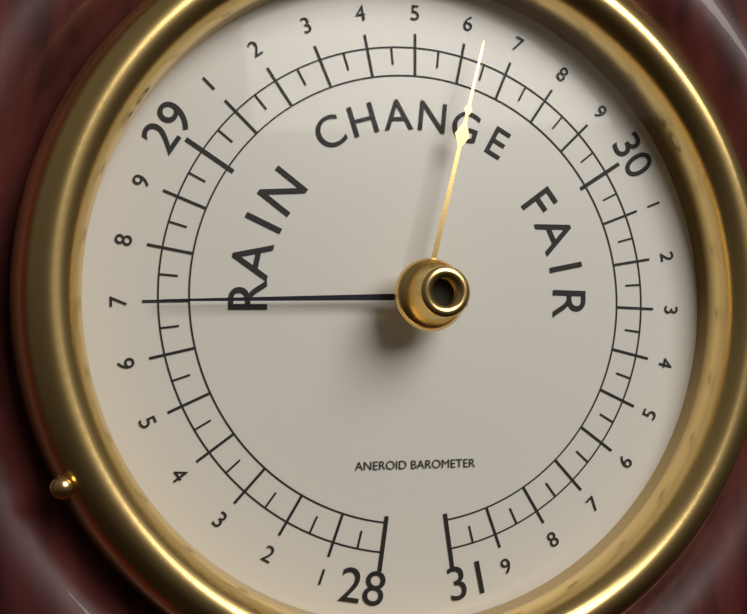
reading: 28.70 (no unit)
